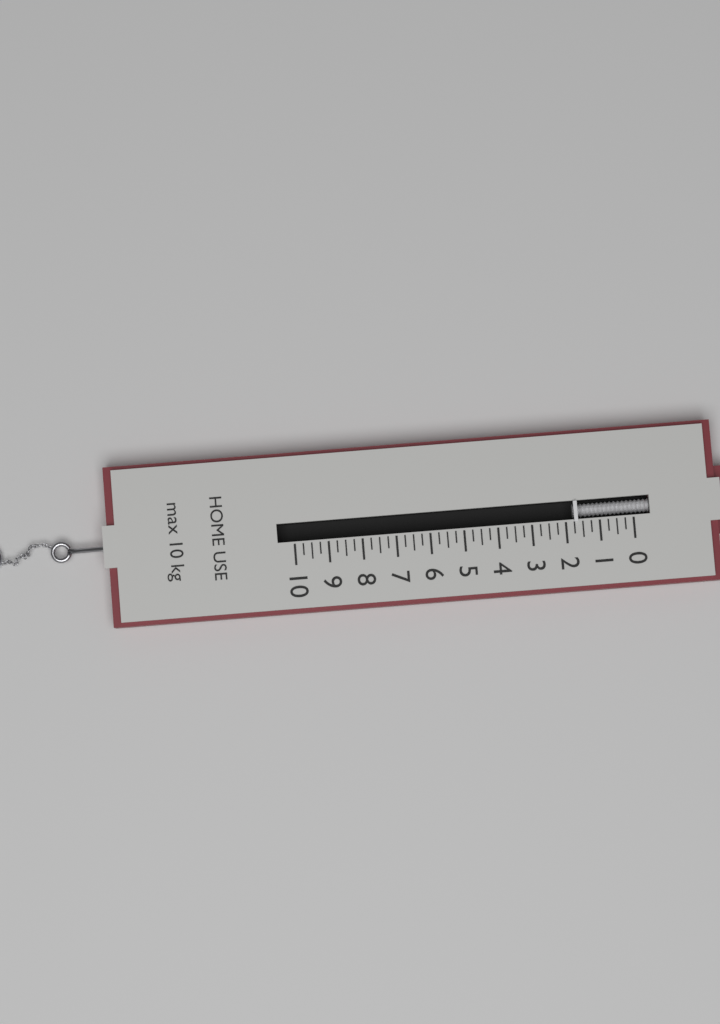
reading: 1.75 kg
